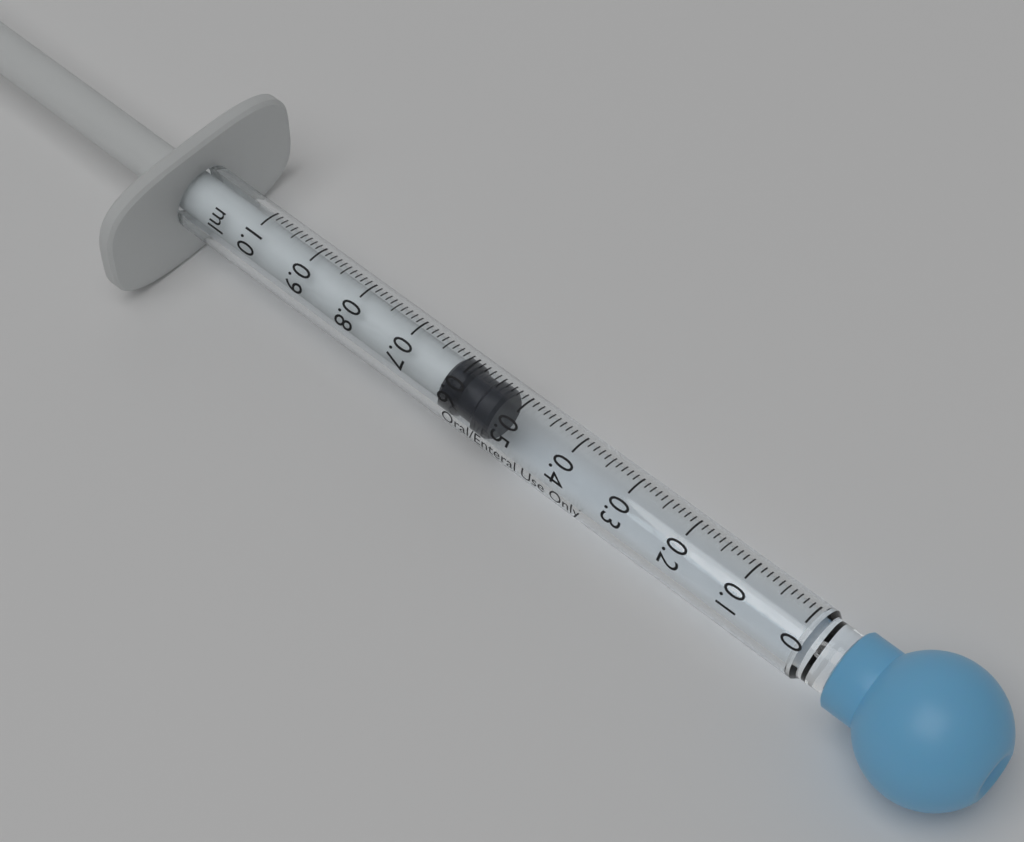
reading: 0.53 ml
